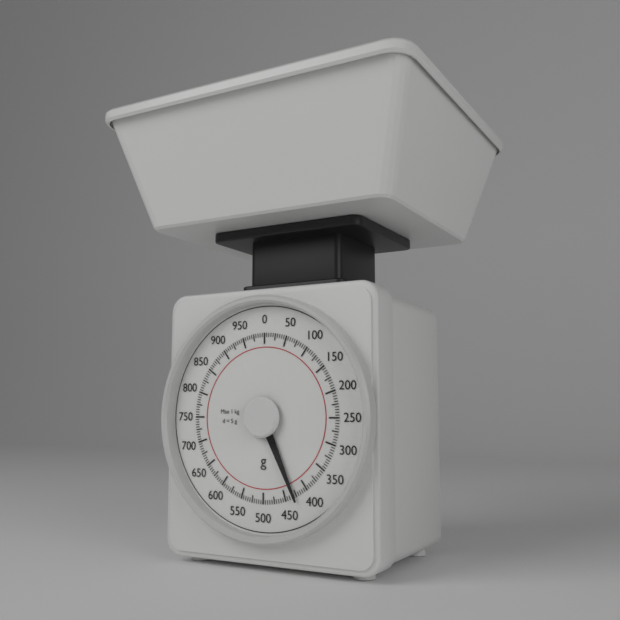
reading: 430 g
